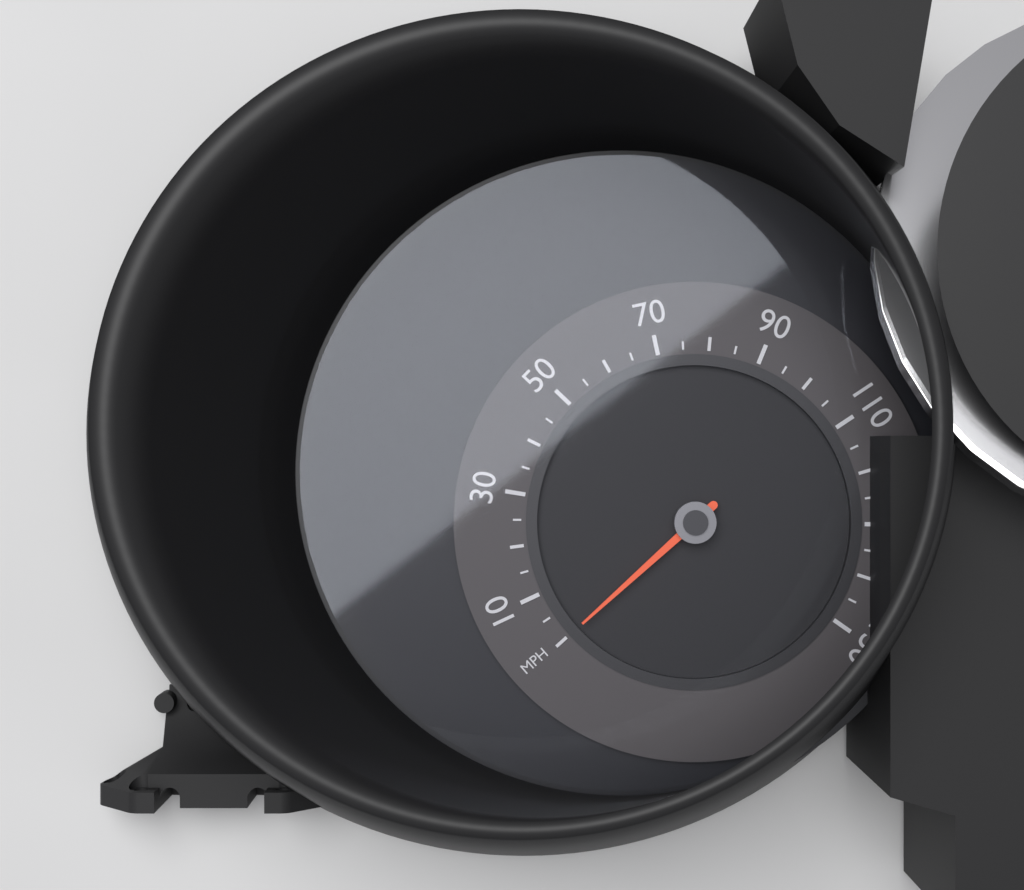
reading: 0 mph
